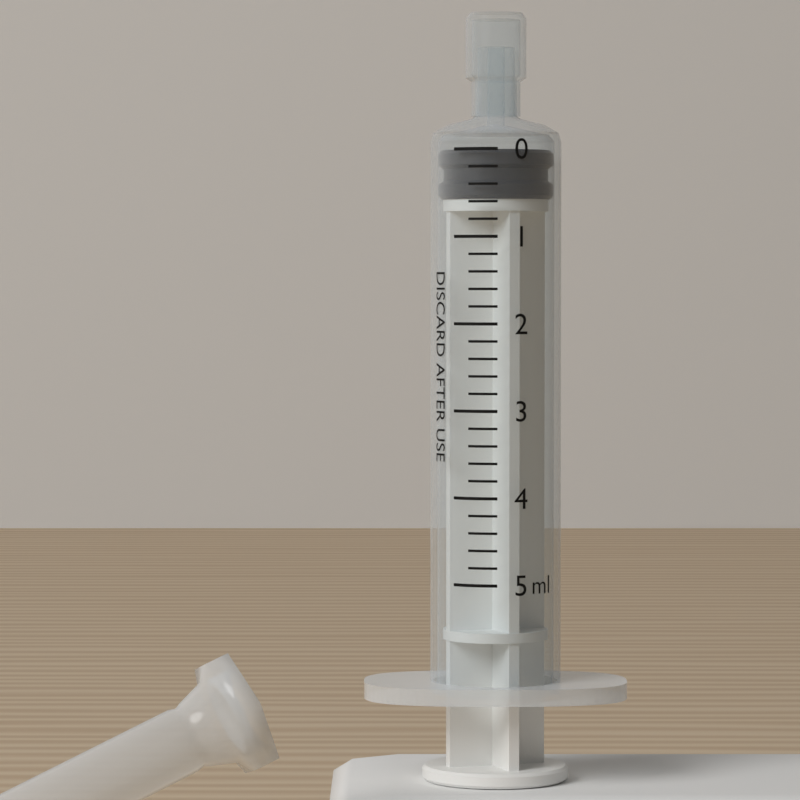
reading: 0.0 ml
